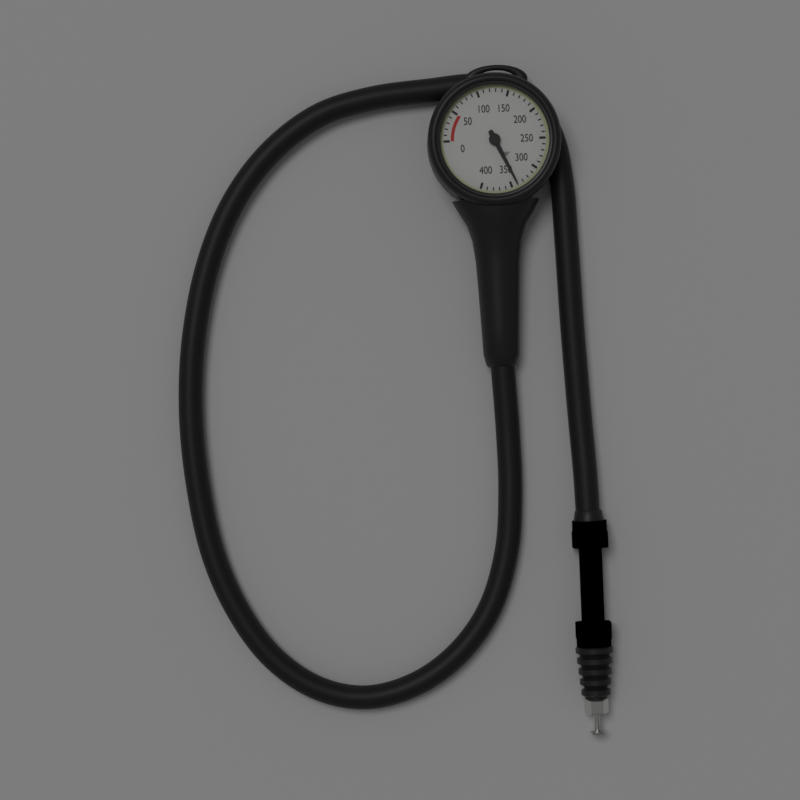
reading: 340 bar
